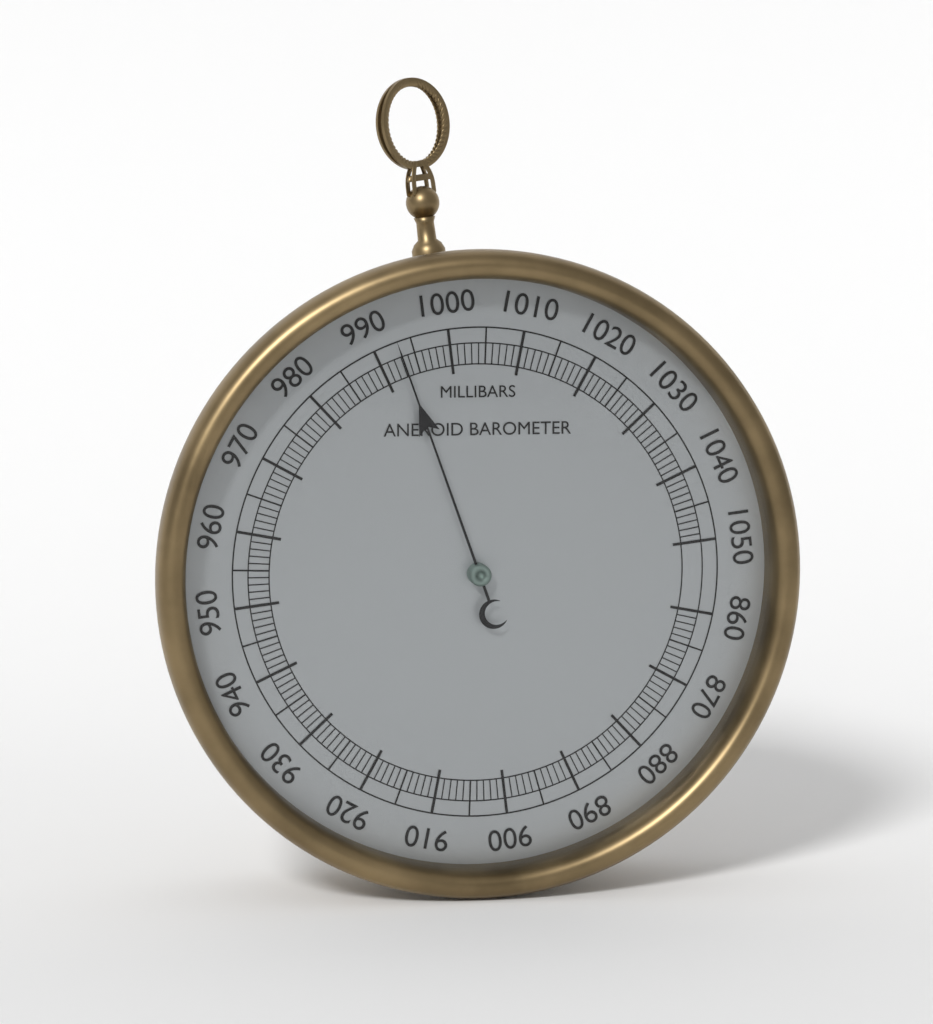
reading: 993 mbar
